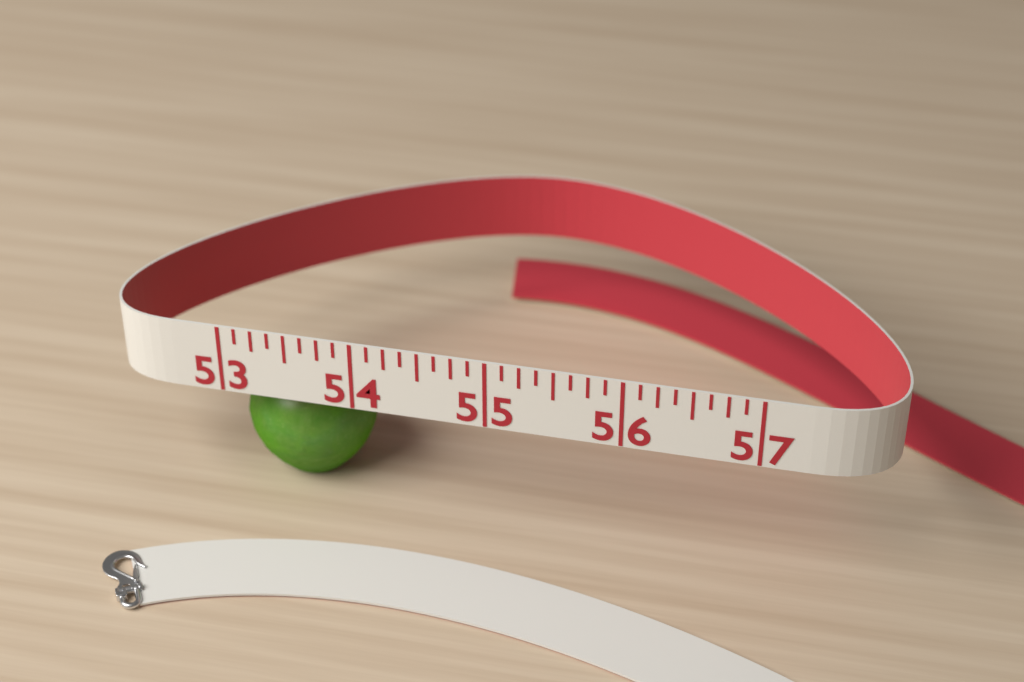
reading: 54.000 (no unit)
